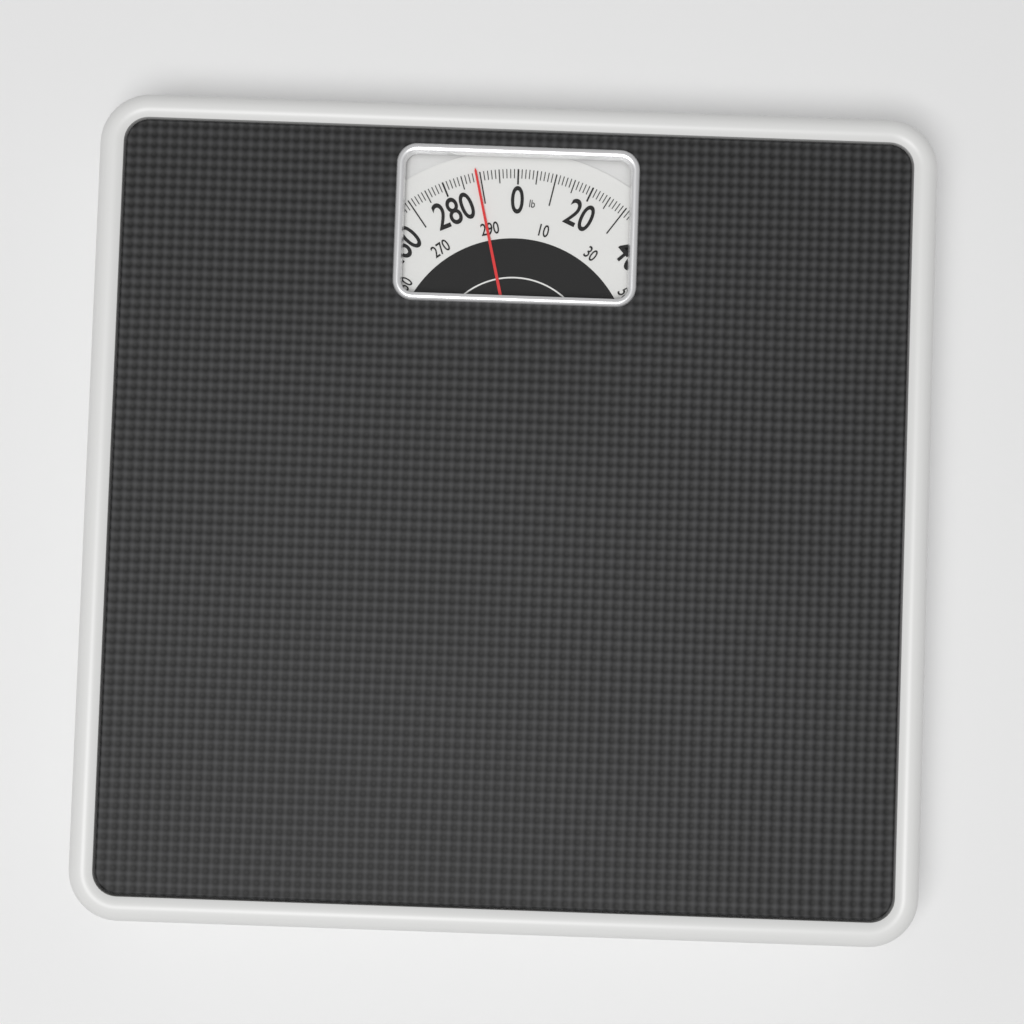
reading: 289 lb
